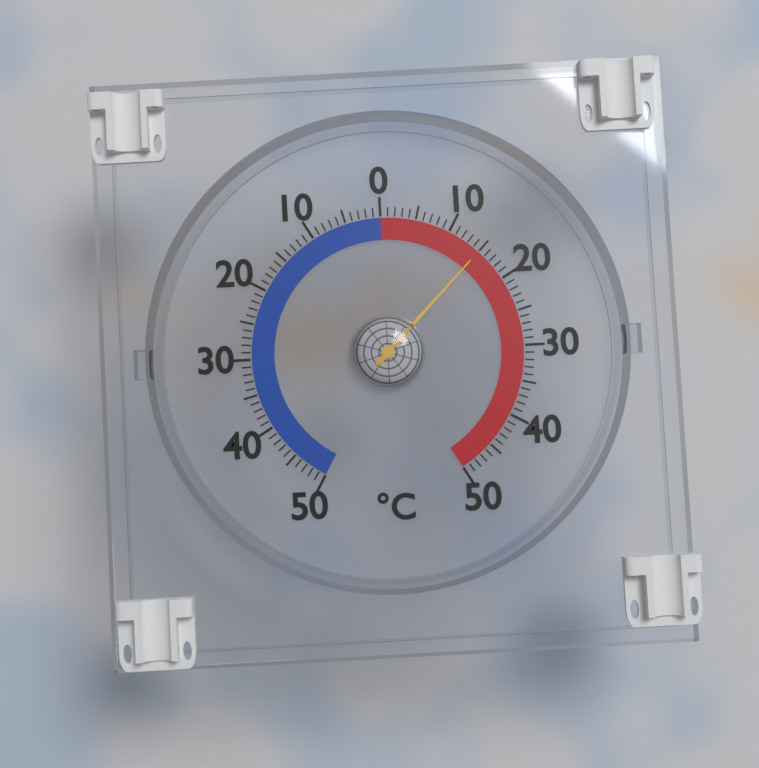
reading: 15 °C
